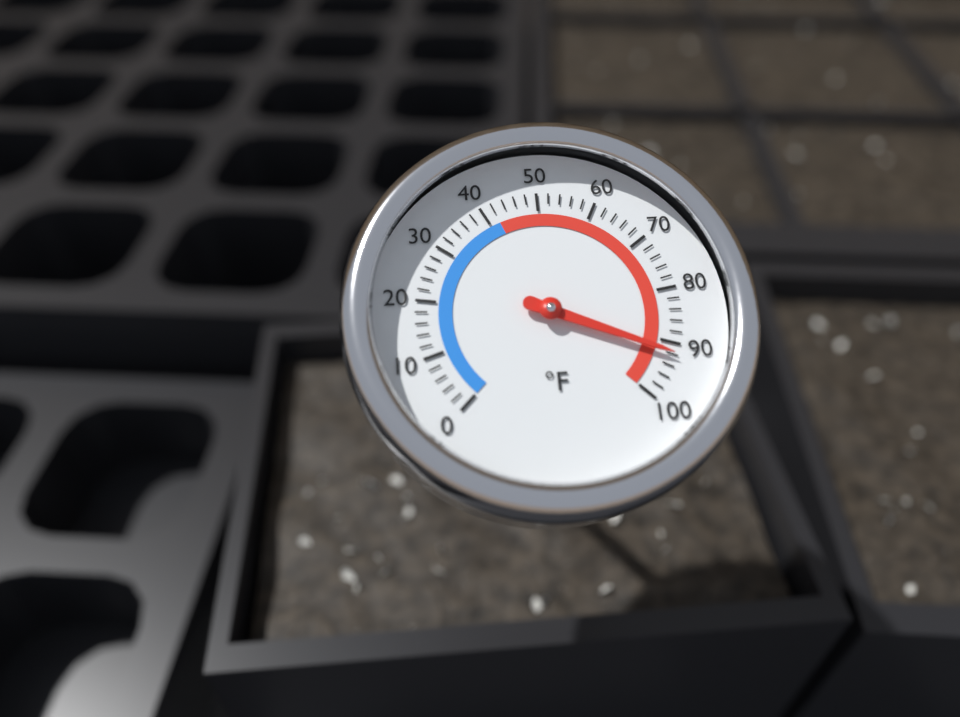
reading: 92 °F
